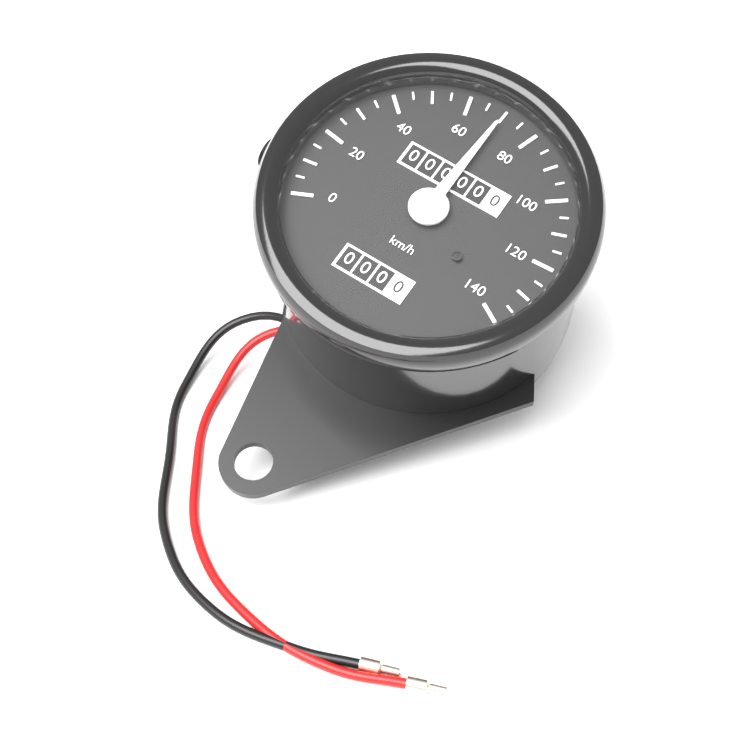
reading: 70 km/h
